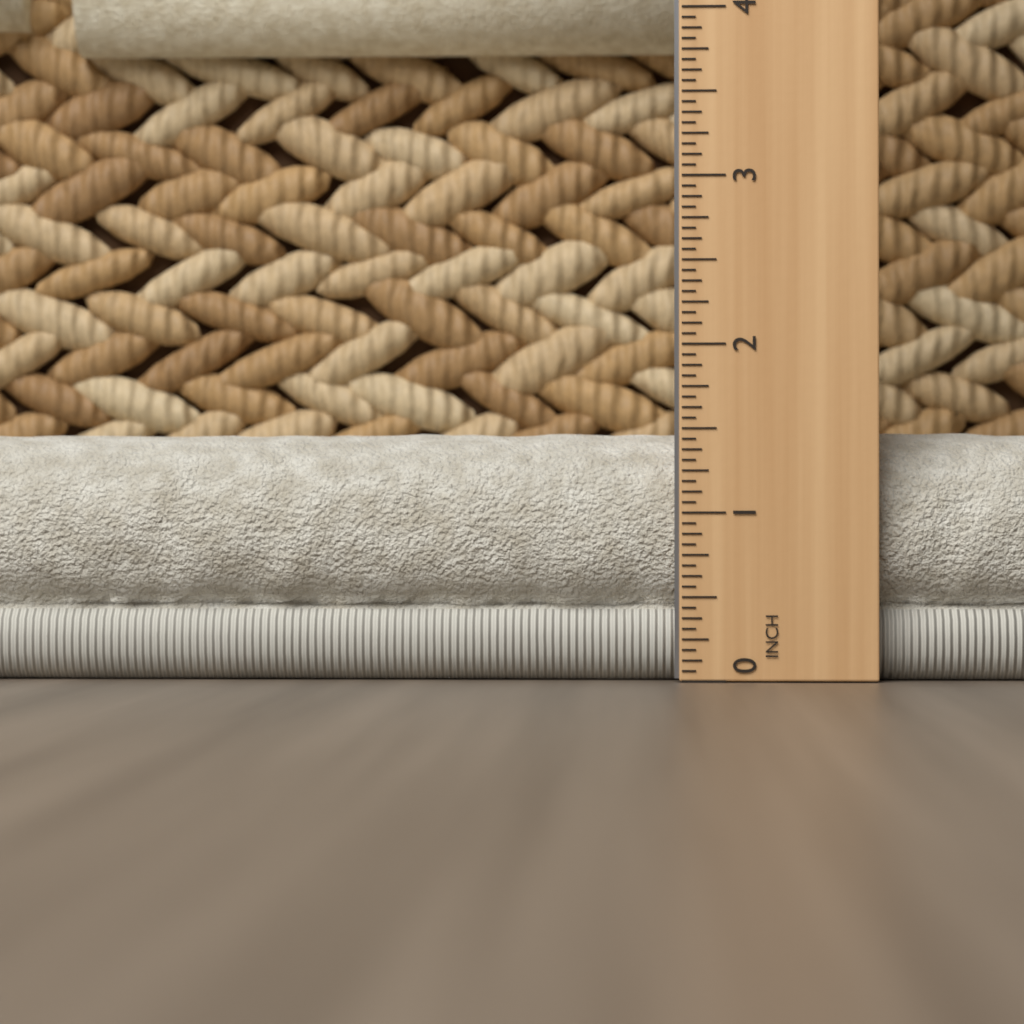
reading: 1.5000 in
